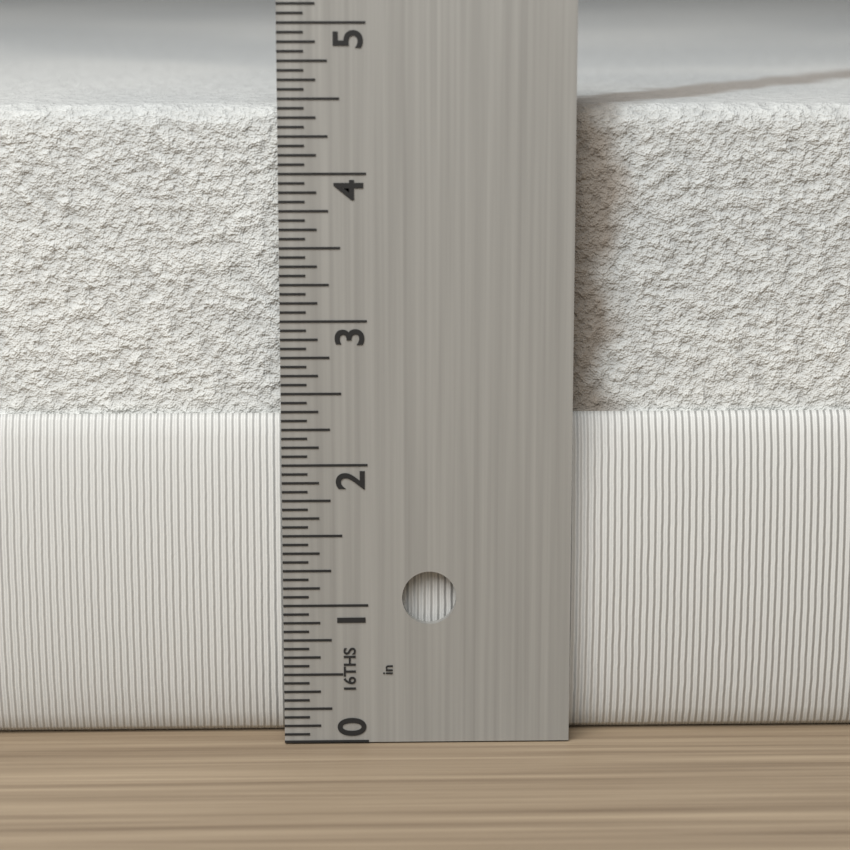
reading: 4.4375 in
